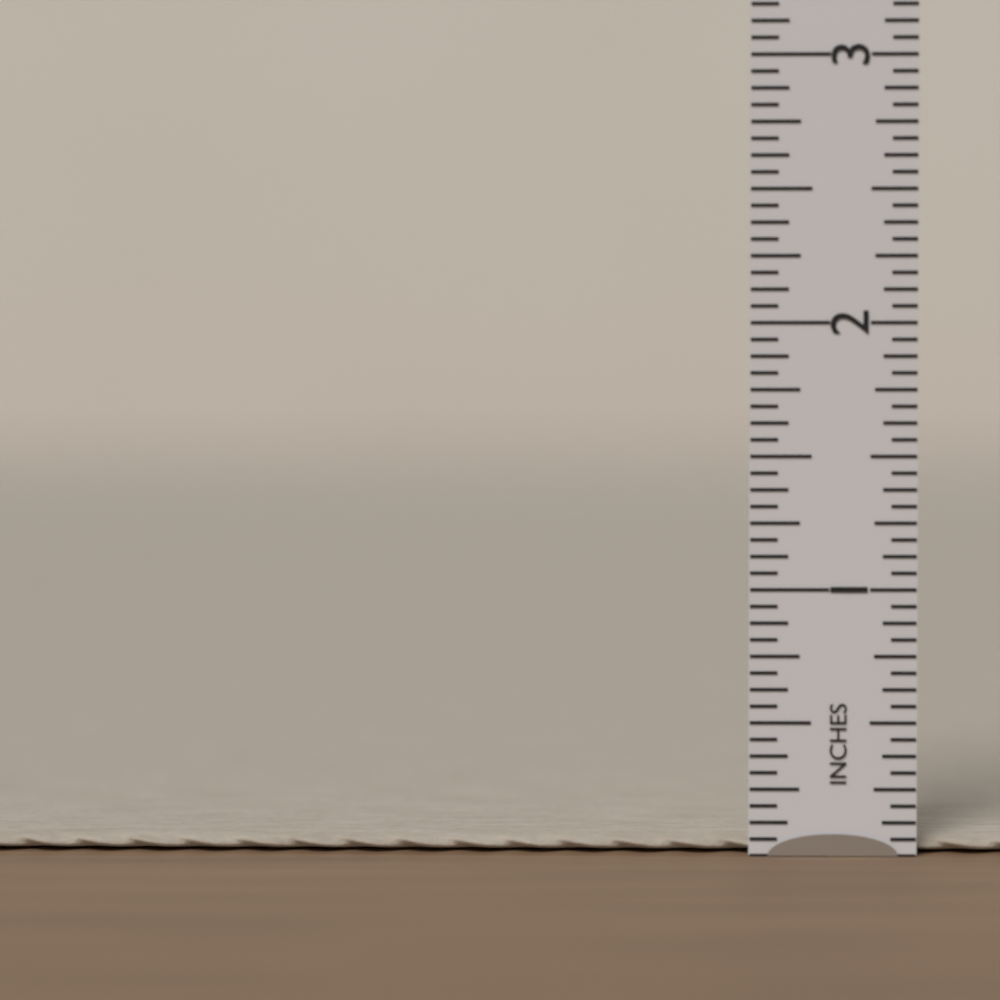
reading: 0.0625 in
